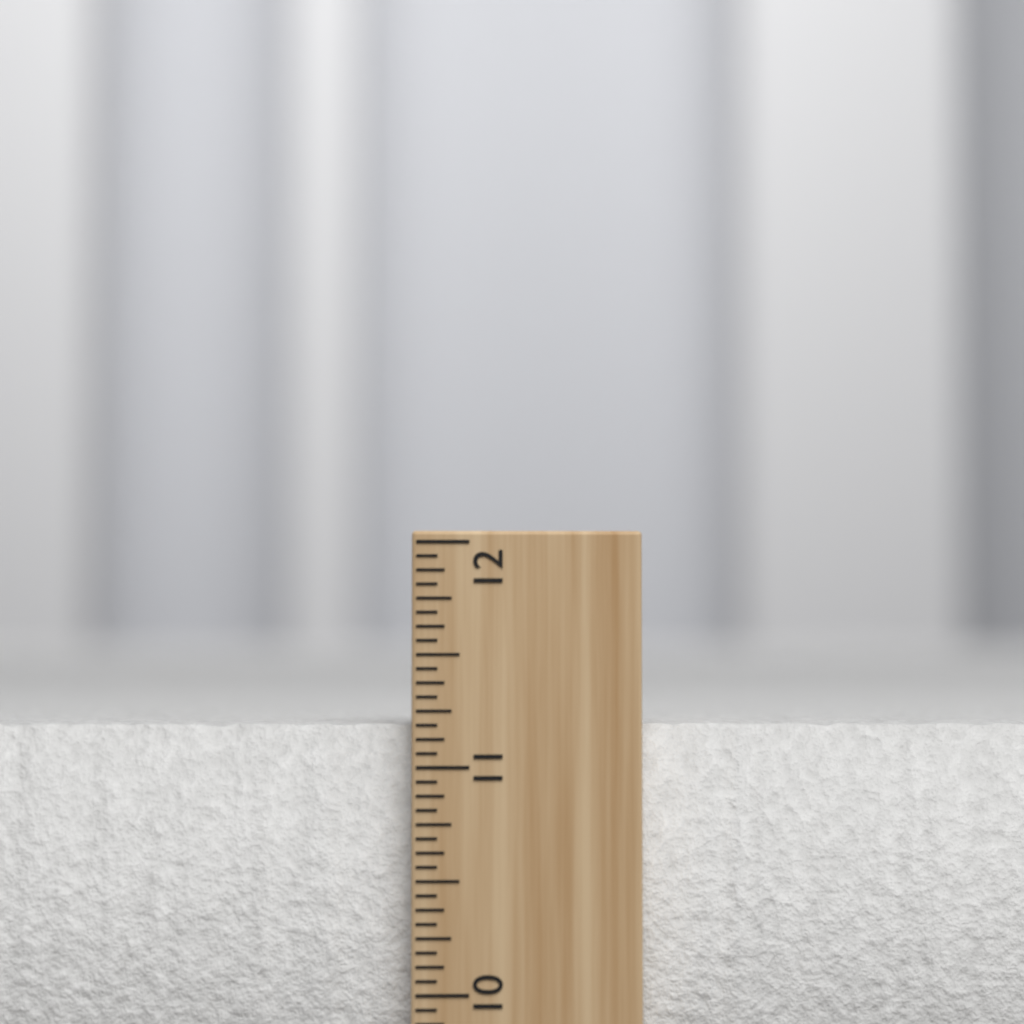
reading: 11.1875 inch
